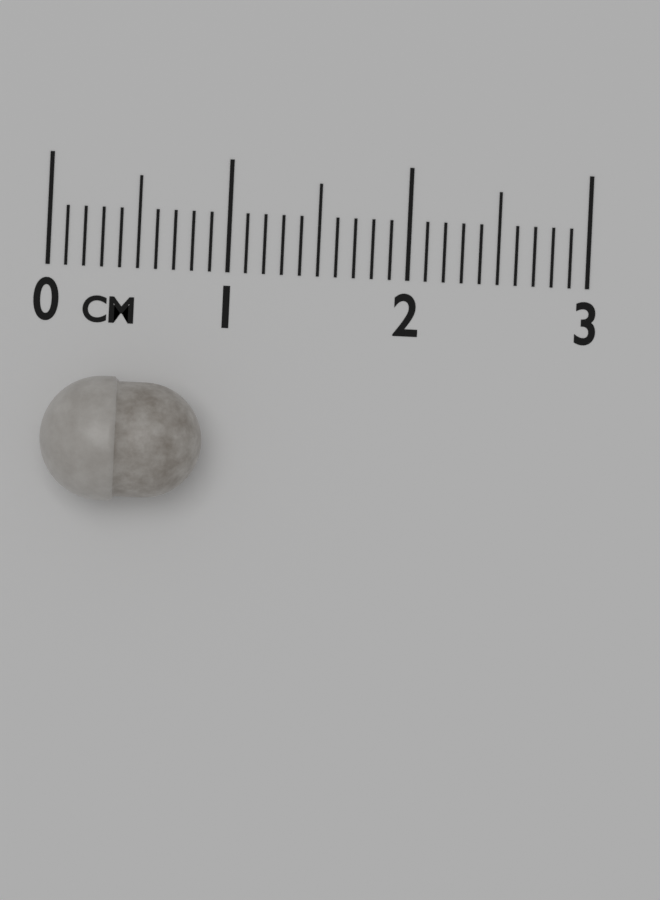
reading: 0.9 cm
